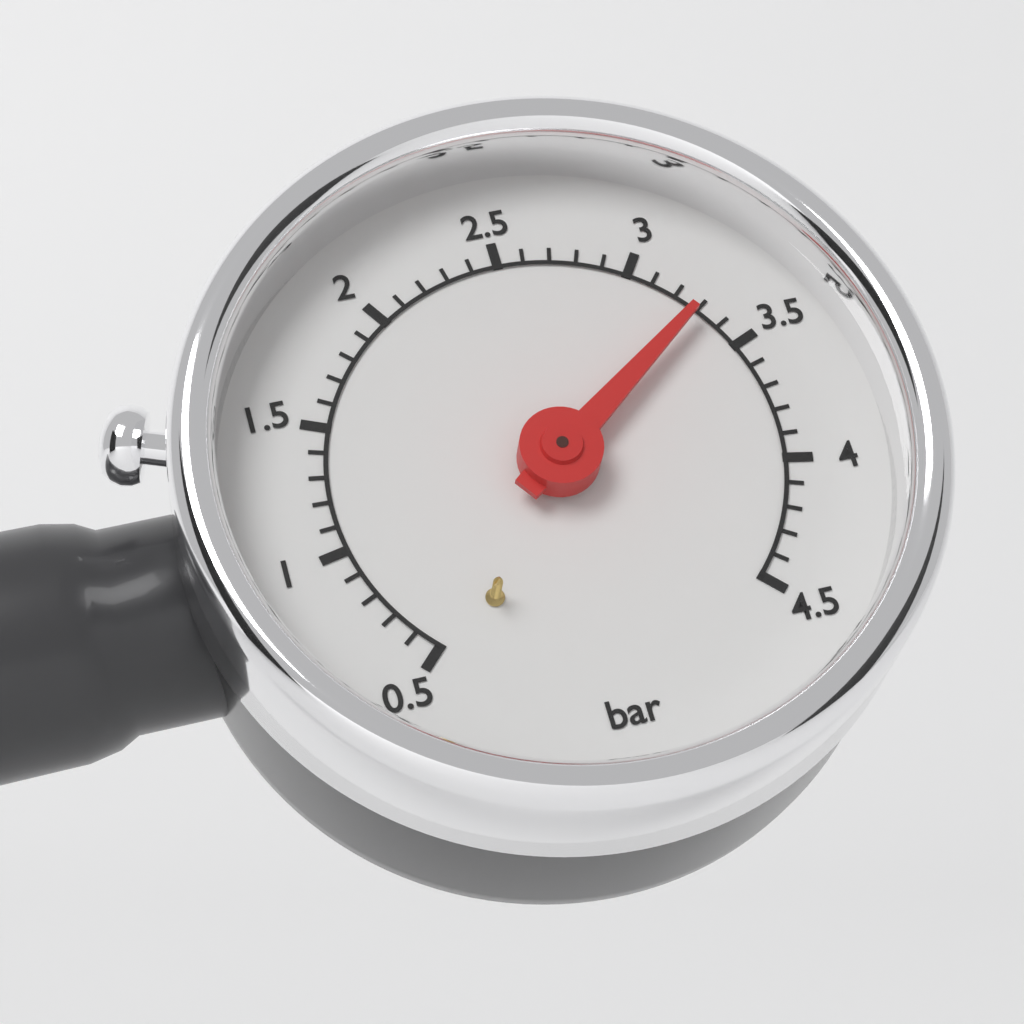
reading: 3.3 bar
